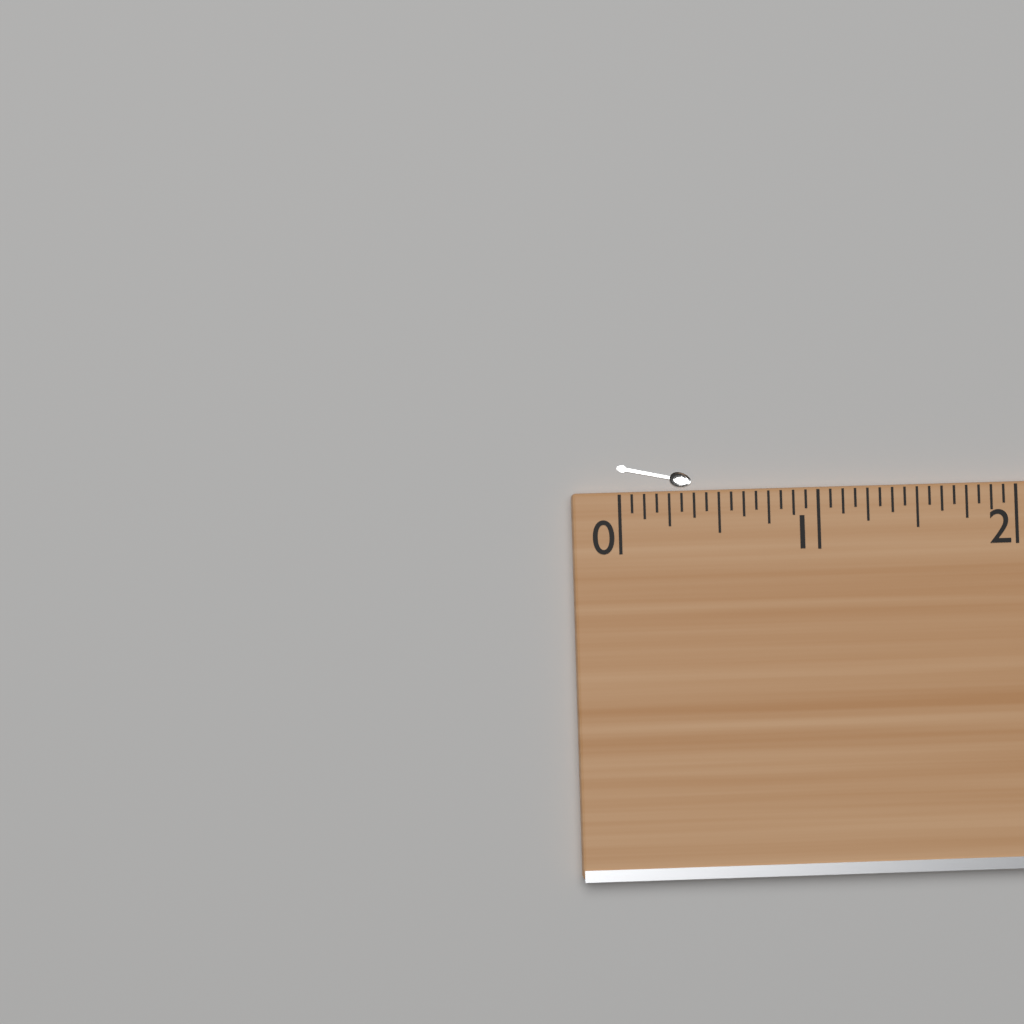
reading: 0.3750 (no unit)
